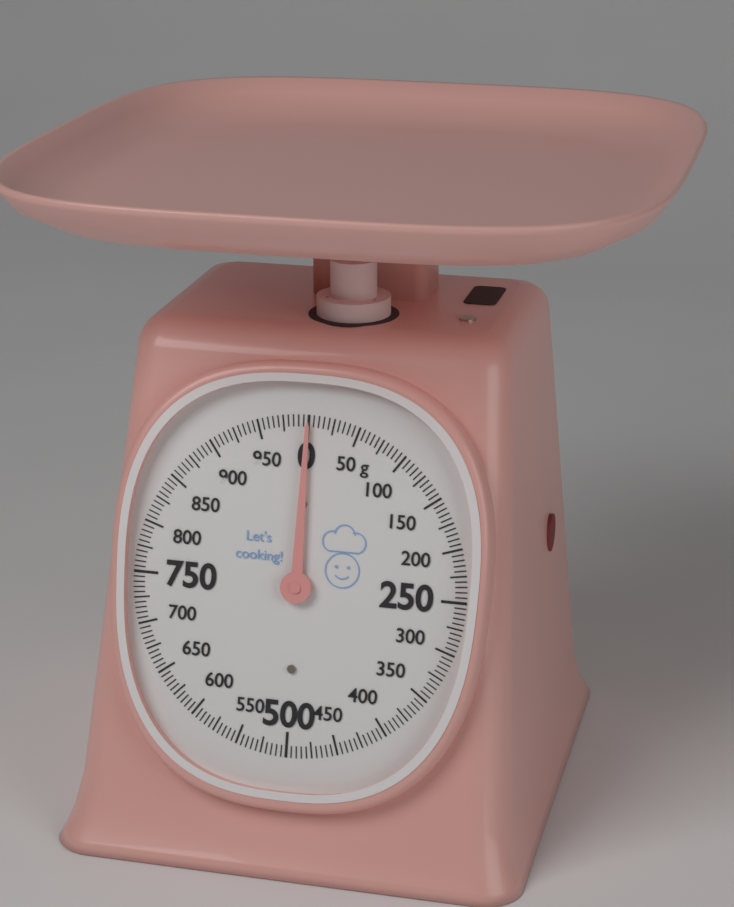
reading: 0 g
